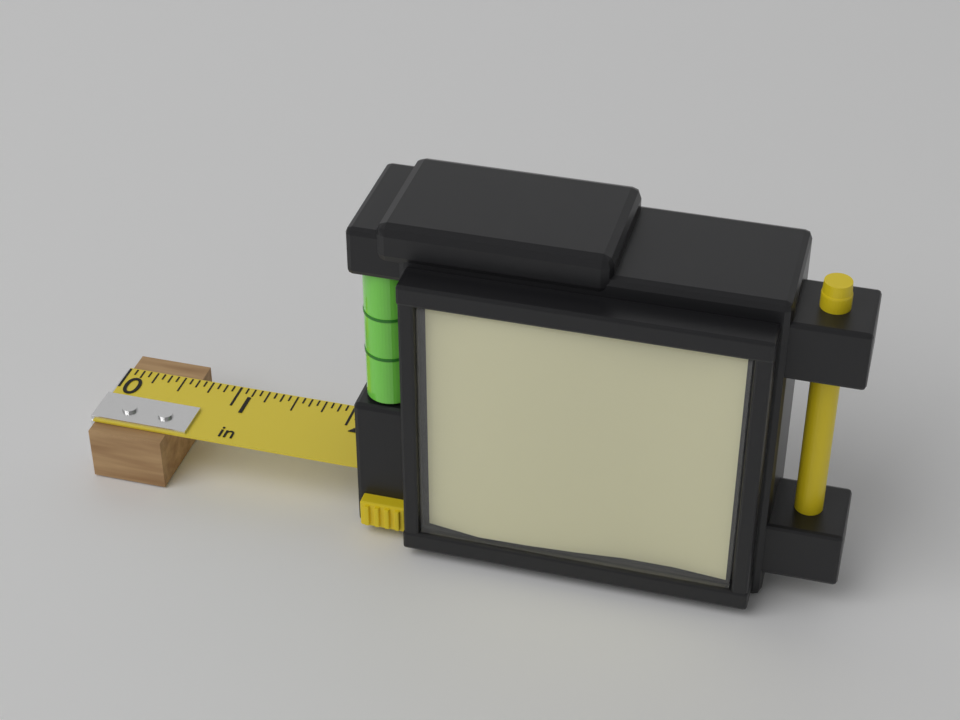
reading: 0.6250 in
